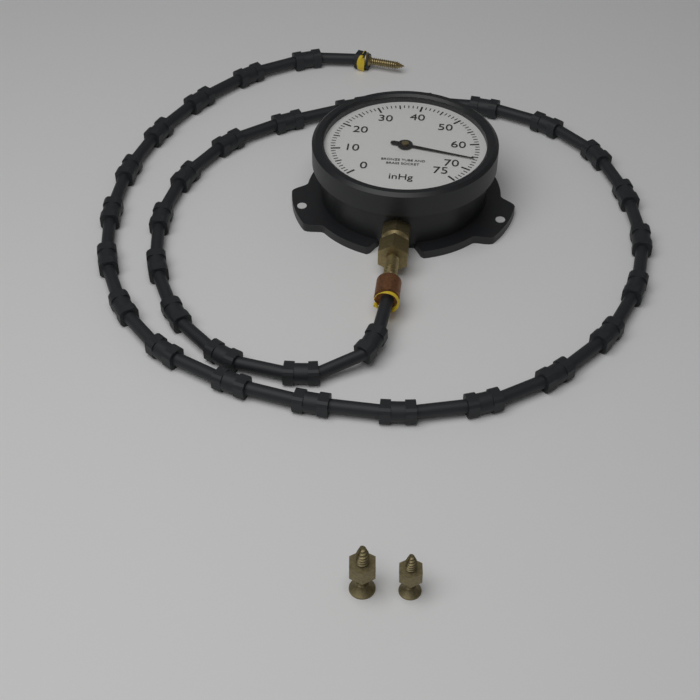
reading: 66 inHg
